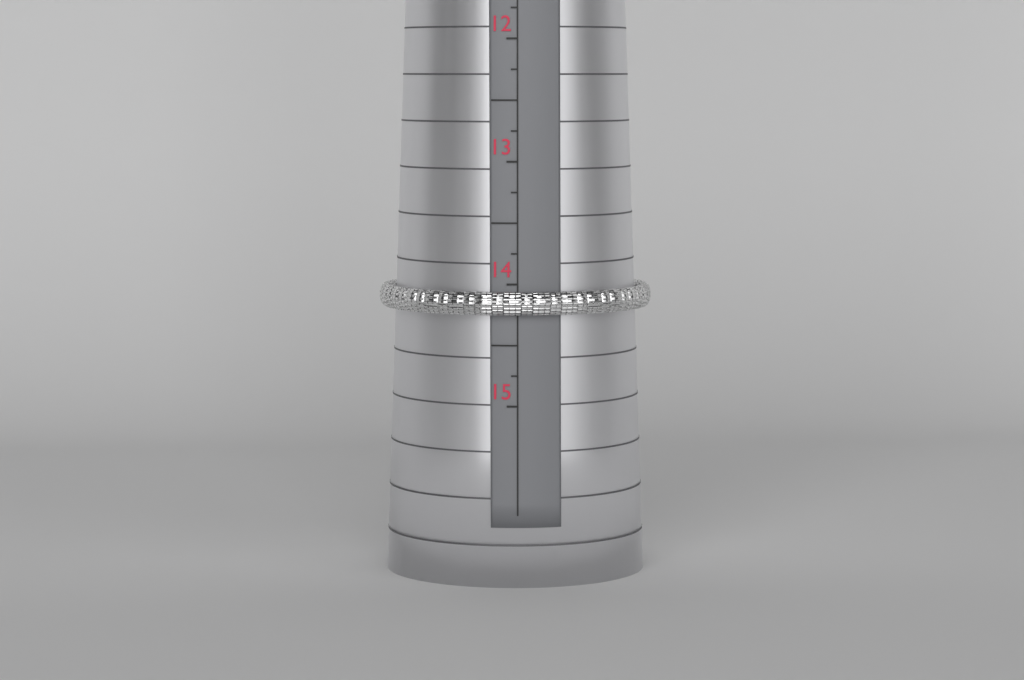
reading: 14.25 (no unit)
